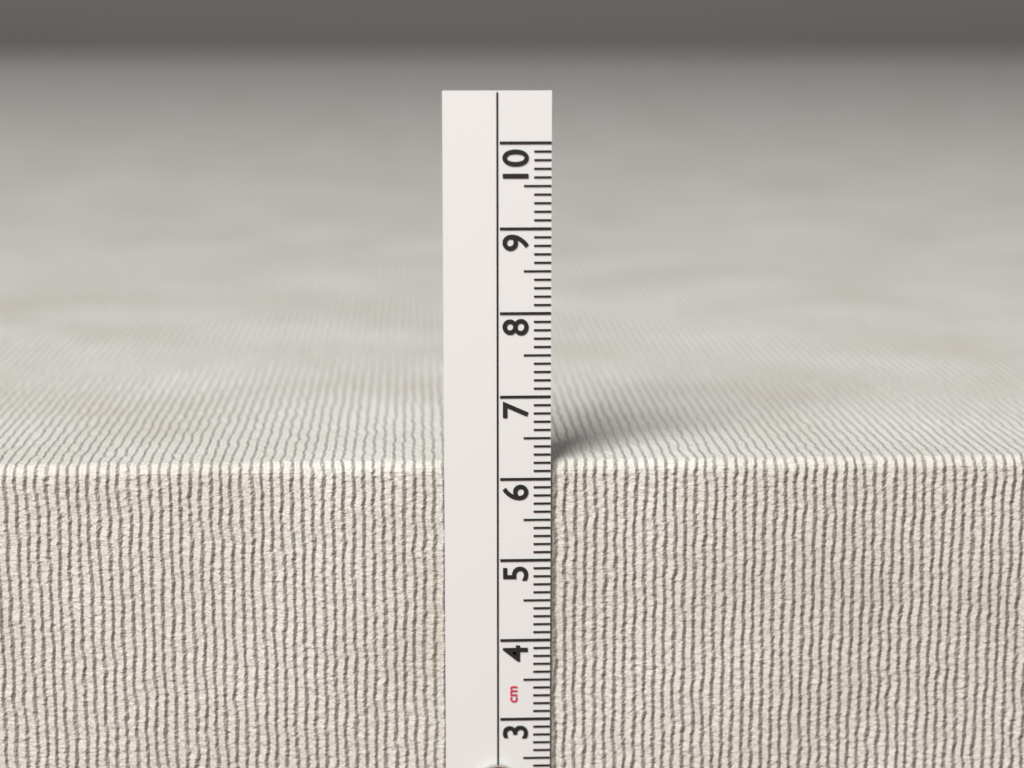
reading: 6.2 cm
